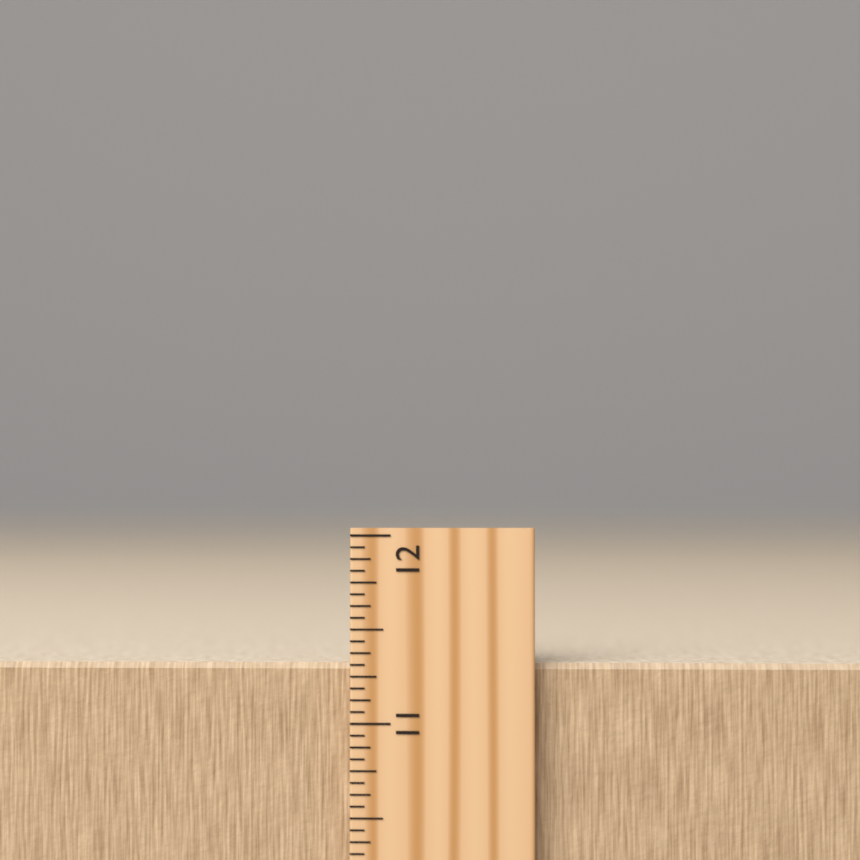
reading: 11.3125 inch
